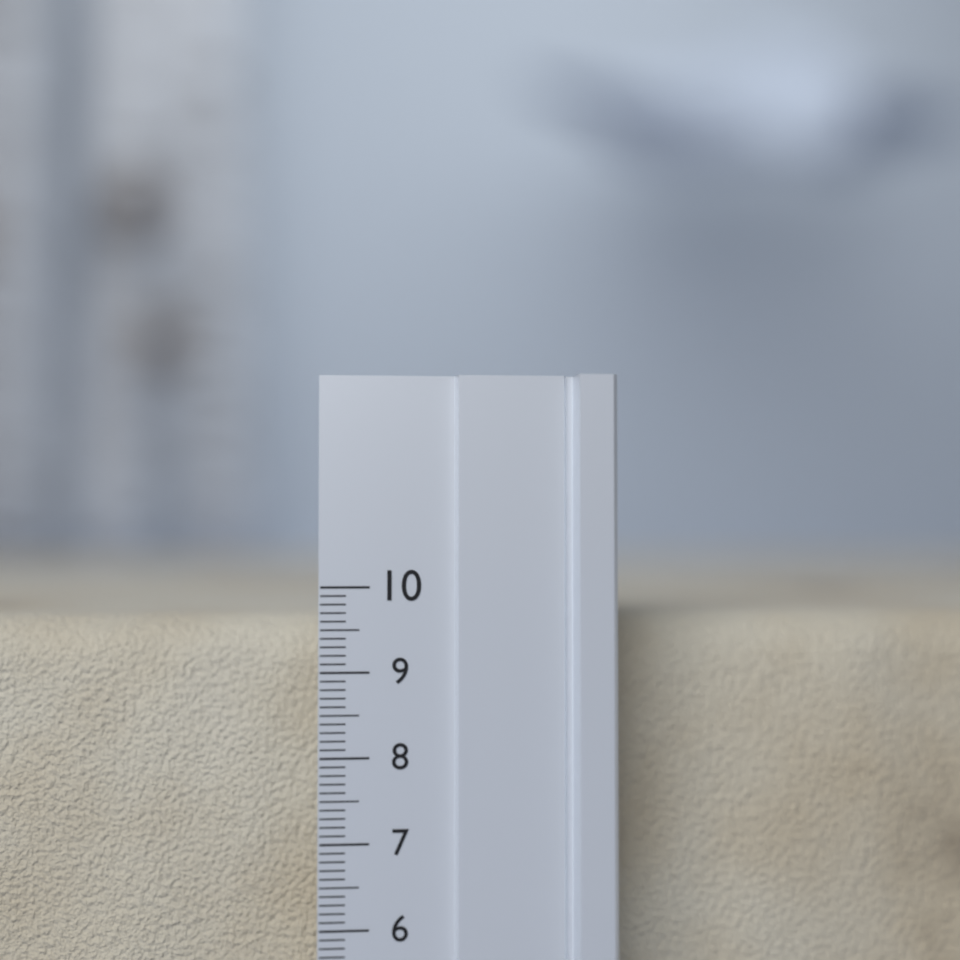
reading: 9.6 (no unit)
